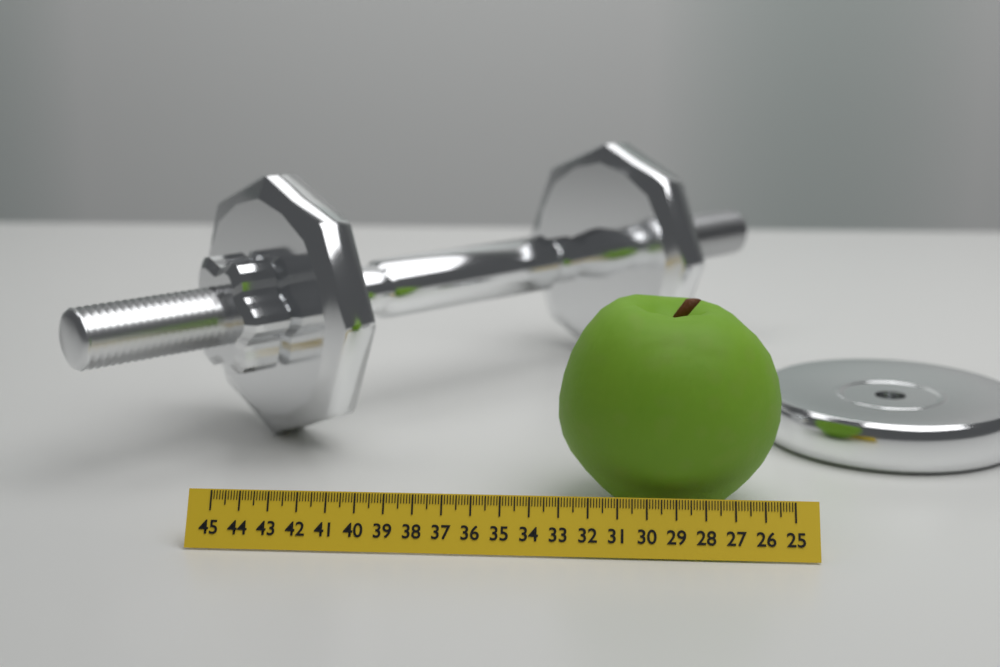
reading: 33.1 (no unit)
